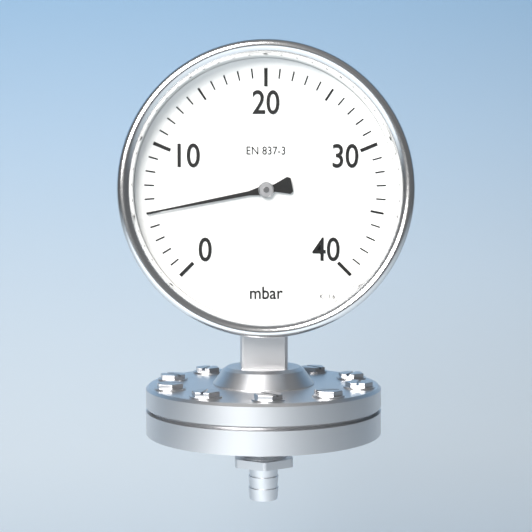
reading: 5 mbar
